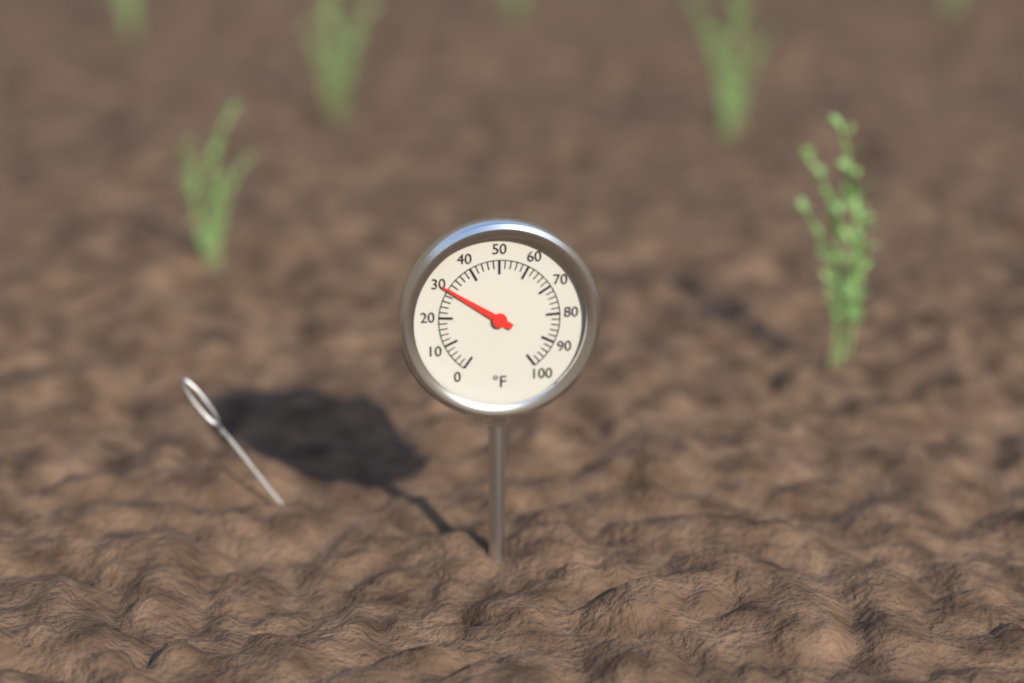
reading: 30 °F
